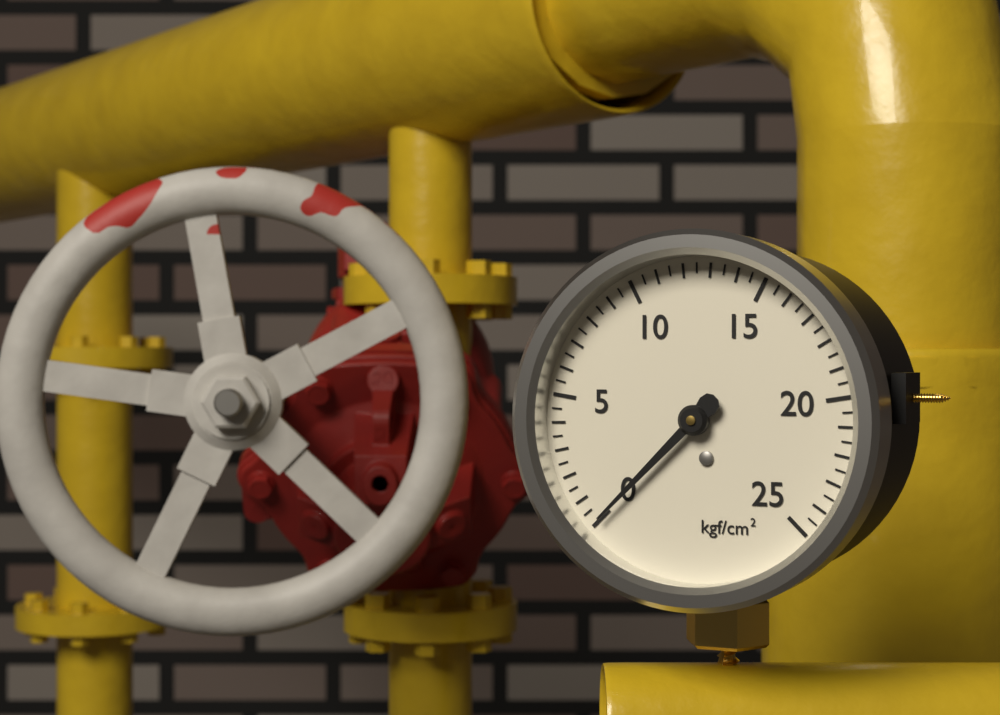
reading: 0.0 kgf/cm²
